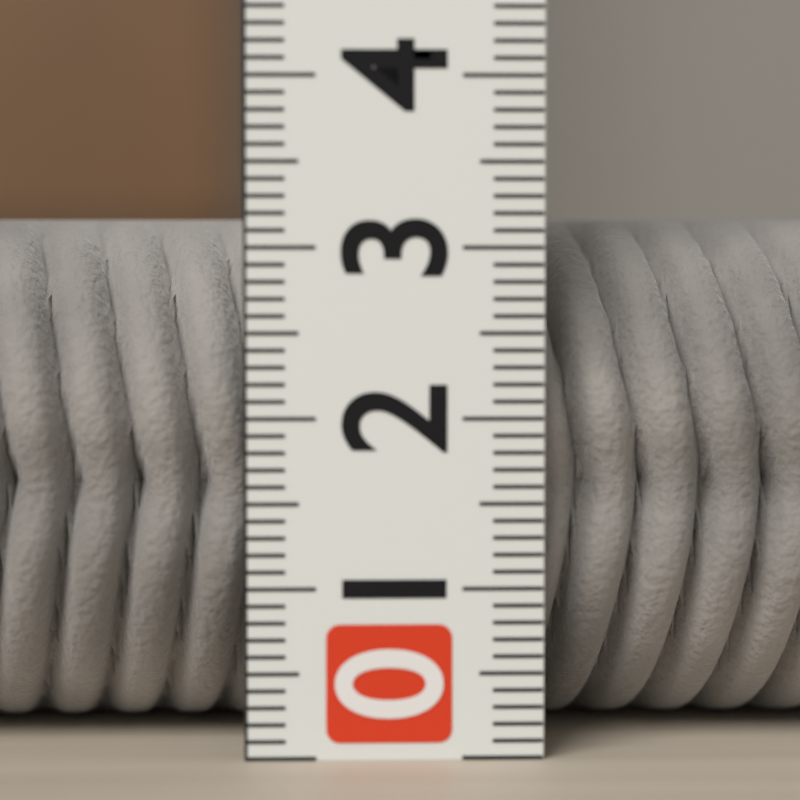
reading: 3.2 (no unit)
